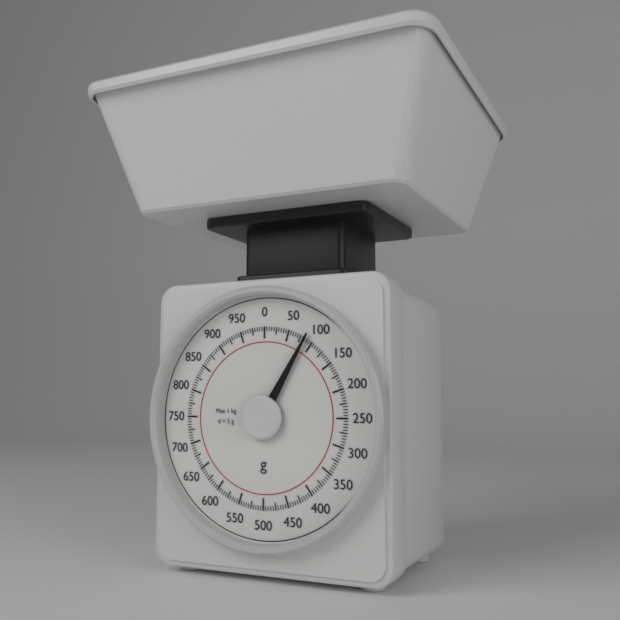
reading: 85 g
